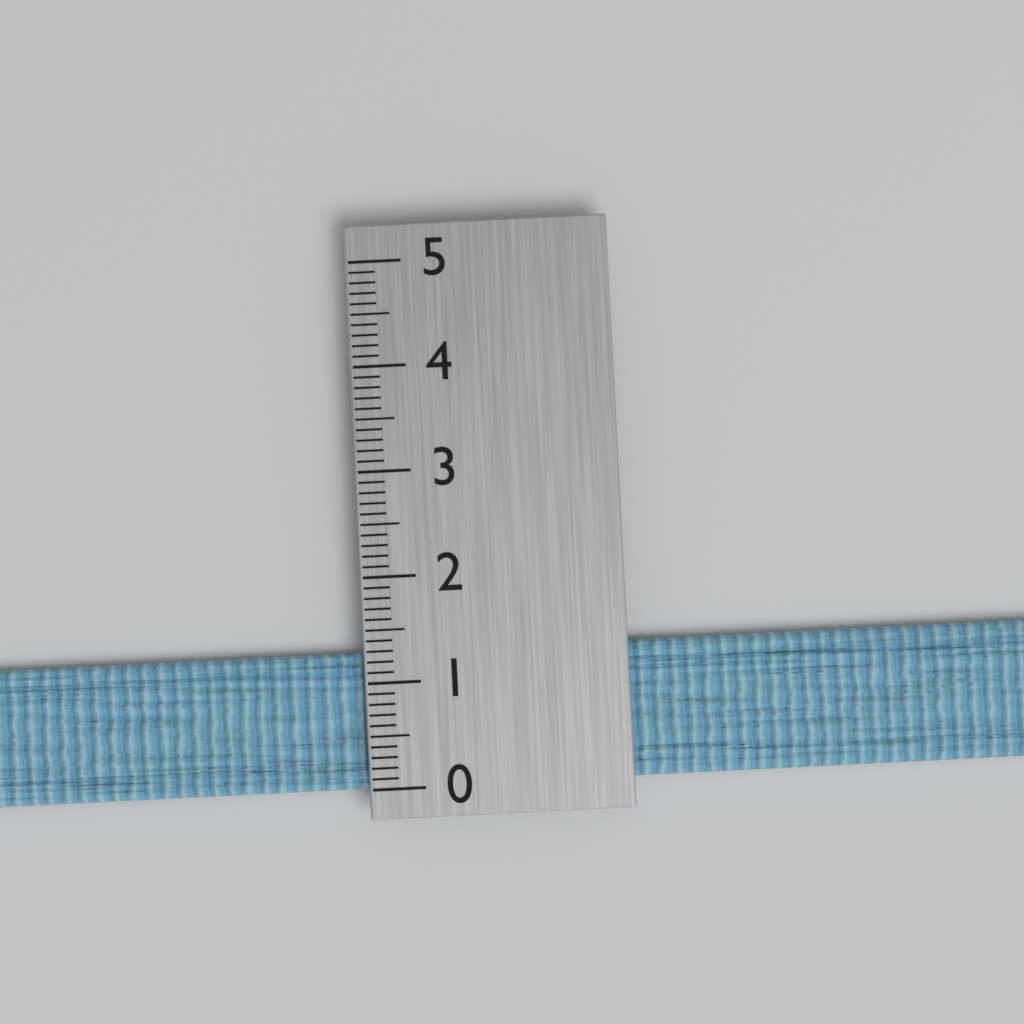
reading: 1.3 (no unit)
